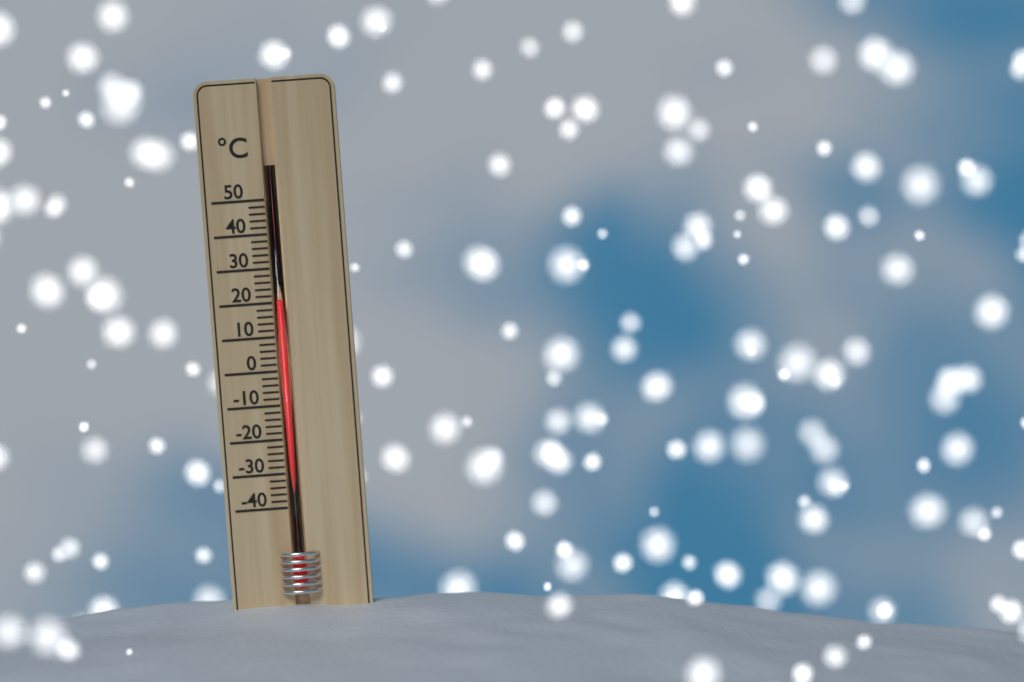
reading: 20 °C
